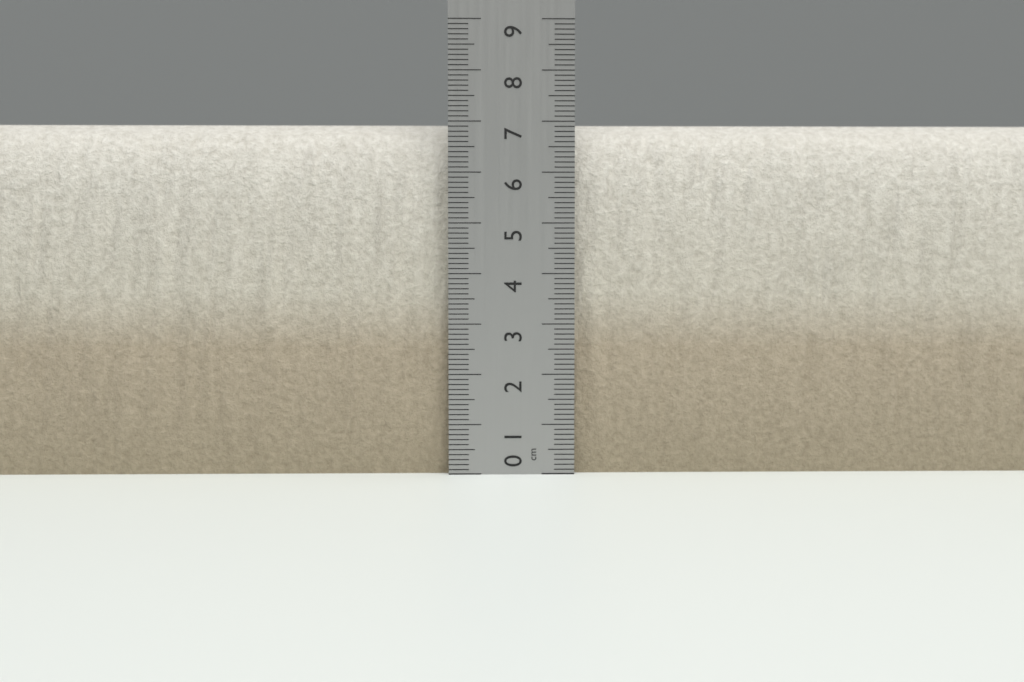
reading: 7.0 cm
